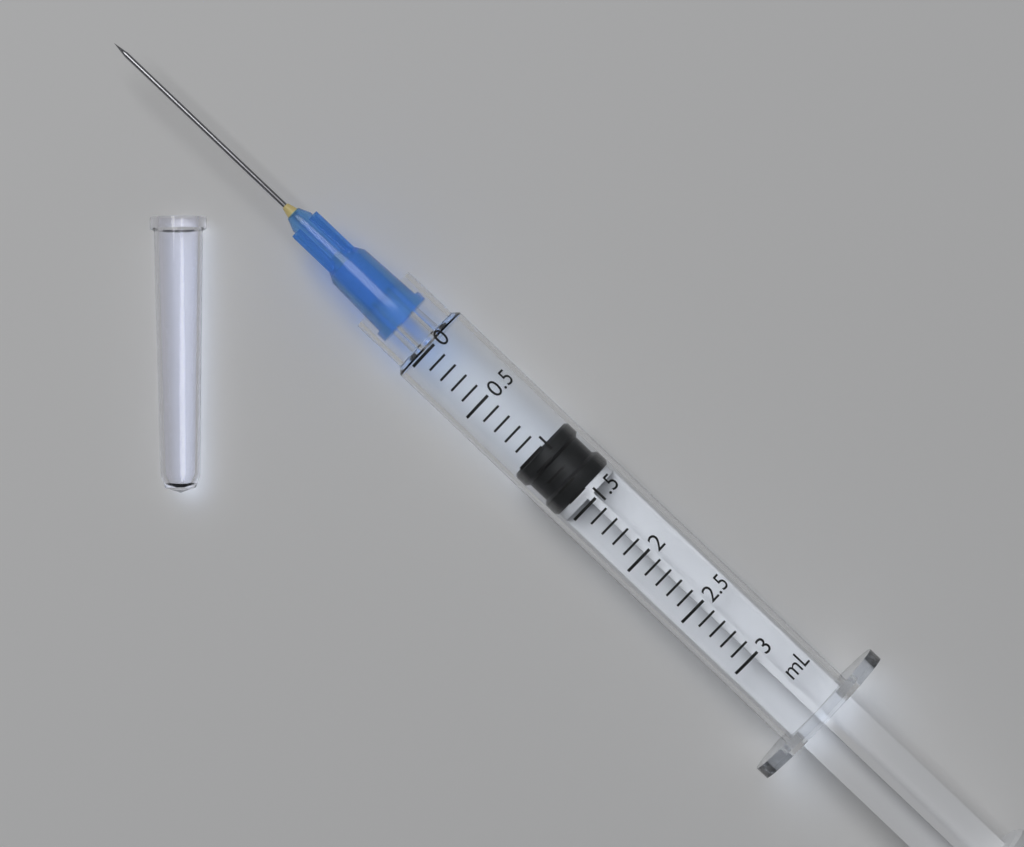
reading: 1.0 mL
